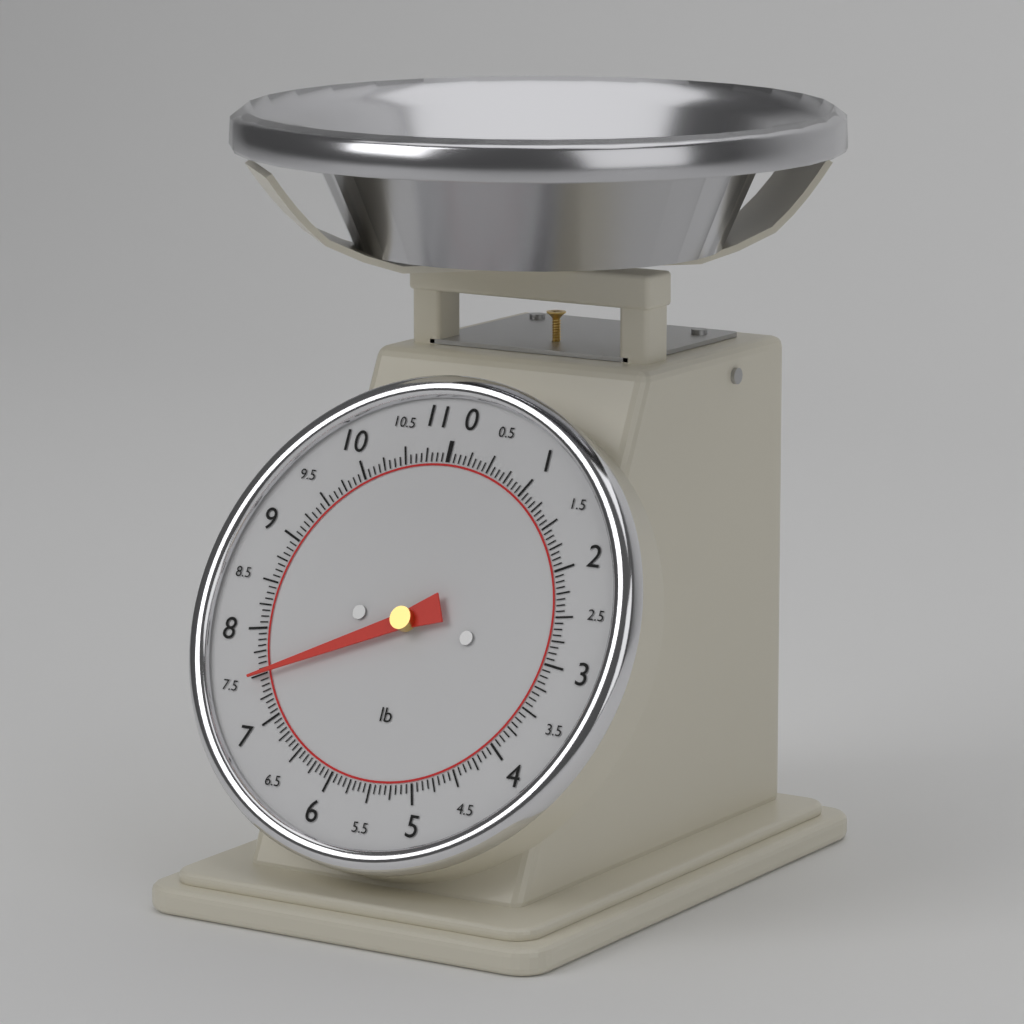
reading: 7.5000 lb
